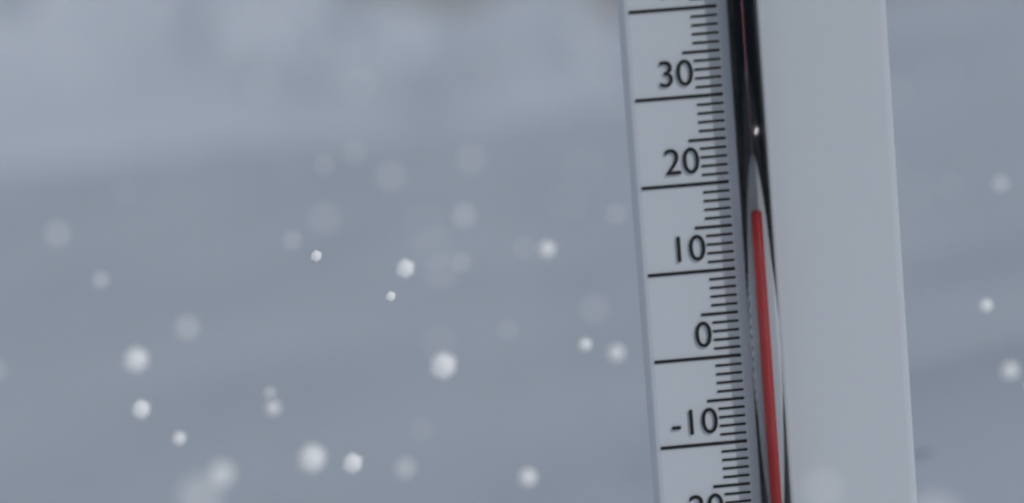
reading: 16 °C
